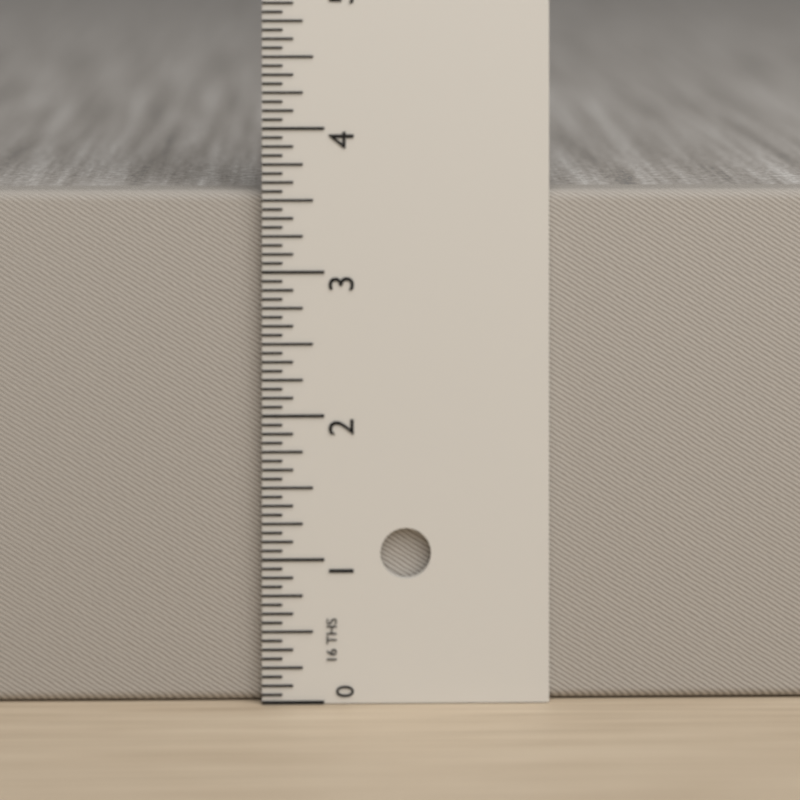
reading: 3.5625 in
